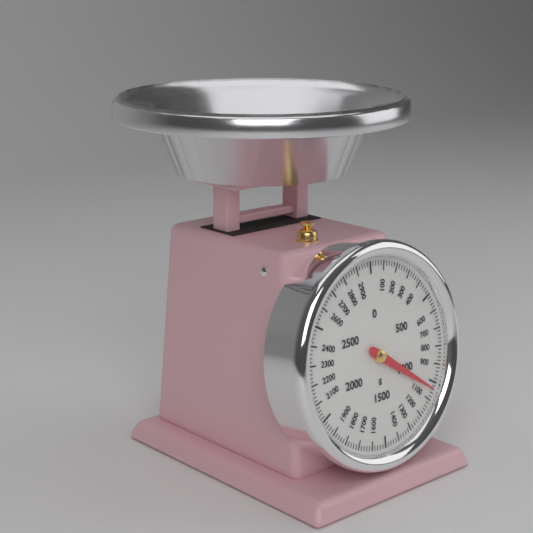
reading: 1040 g
